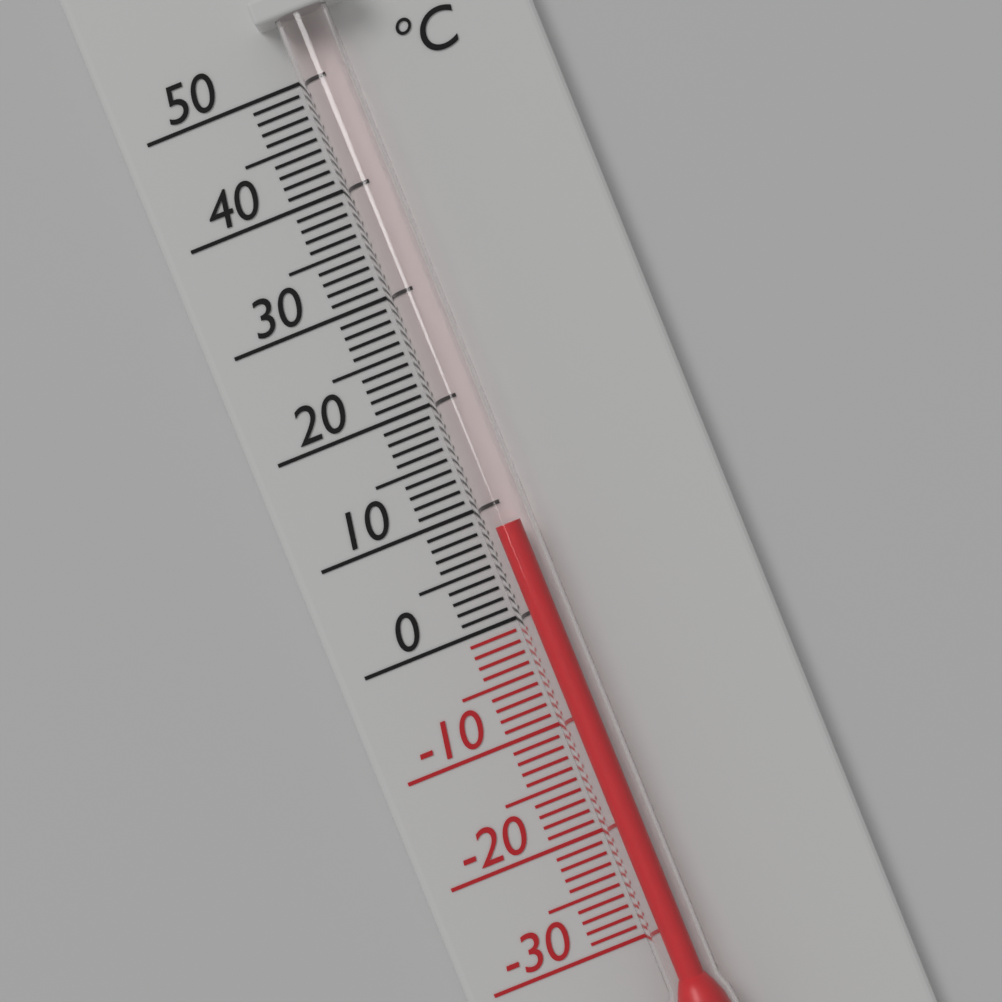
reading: 8 °C
